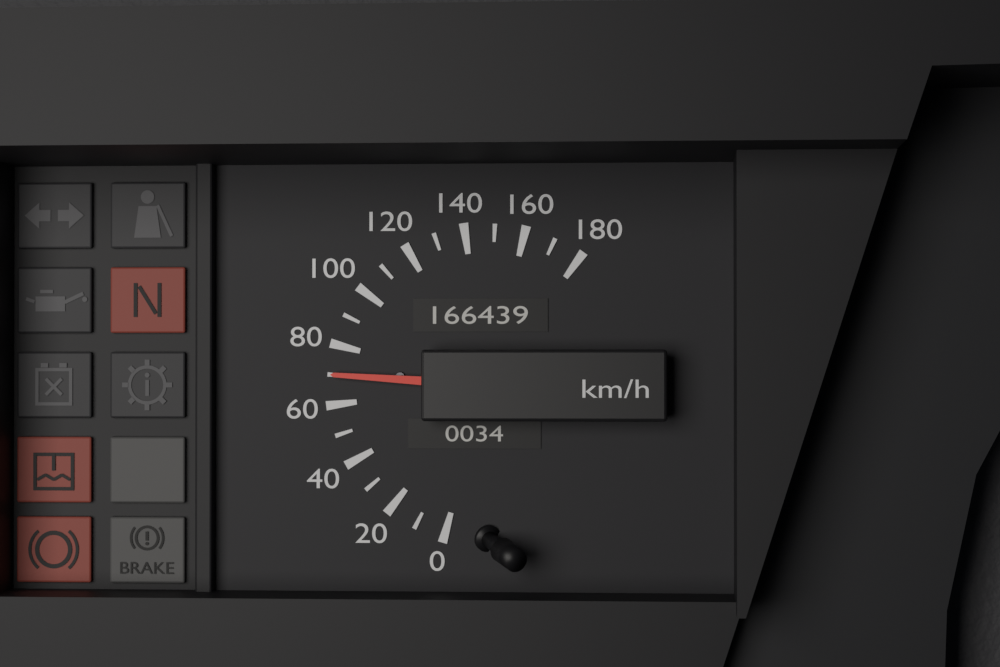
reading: 70 km/h
